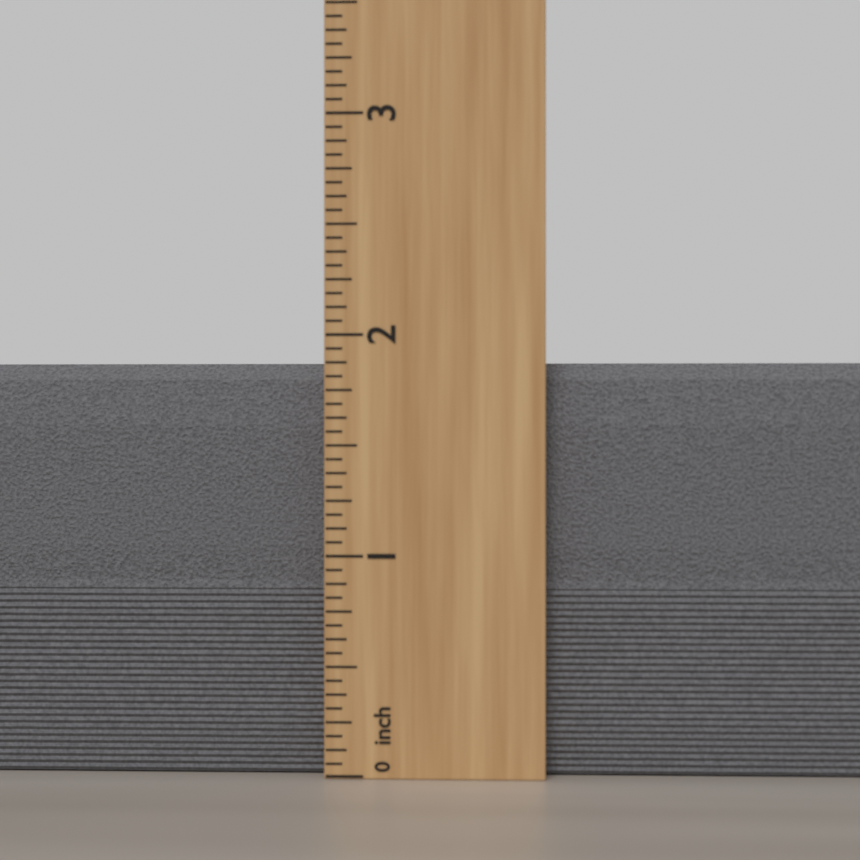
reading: 1.8750 inch
